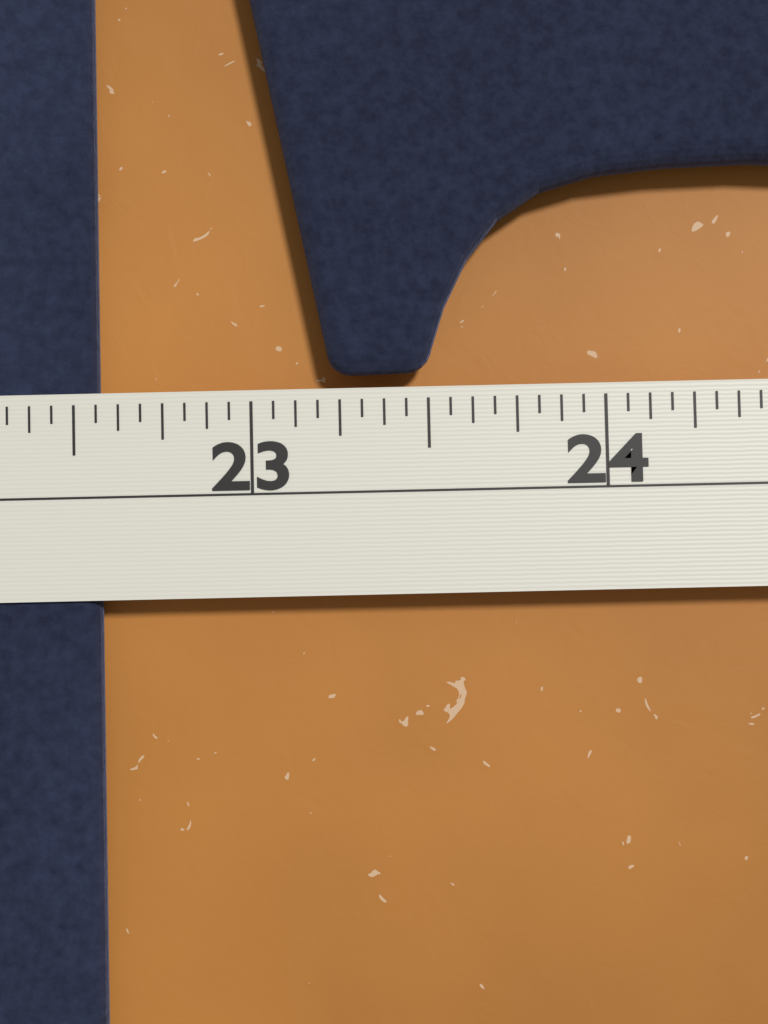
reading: 22.5625 in
